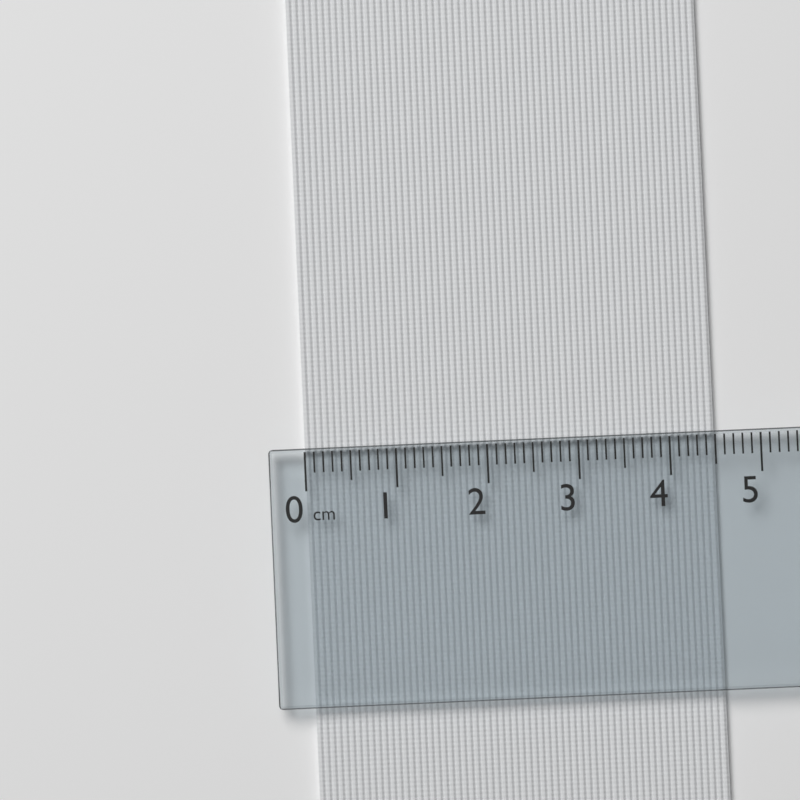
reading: 4.5 cm
